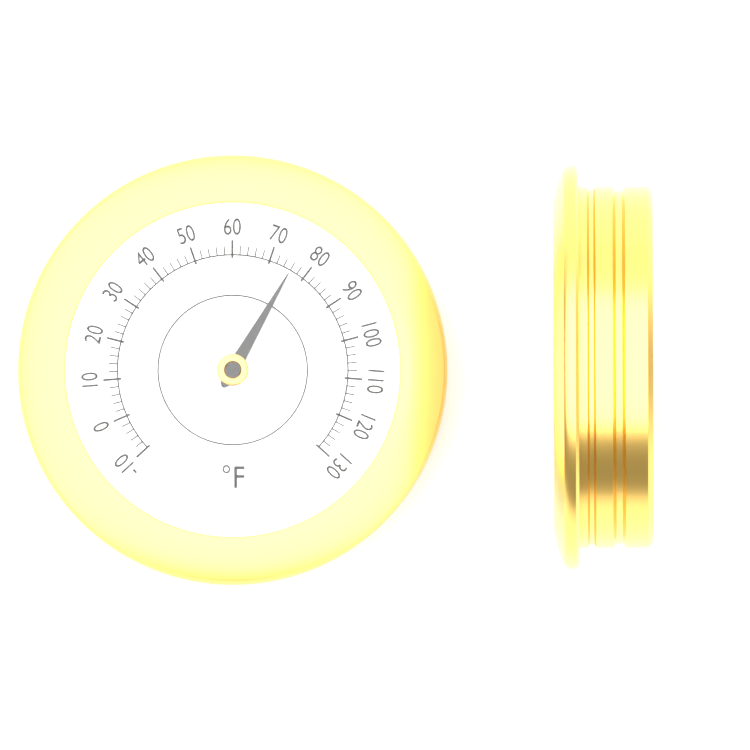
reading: 76 °F
